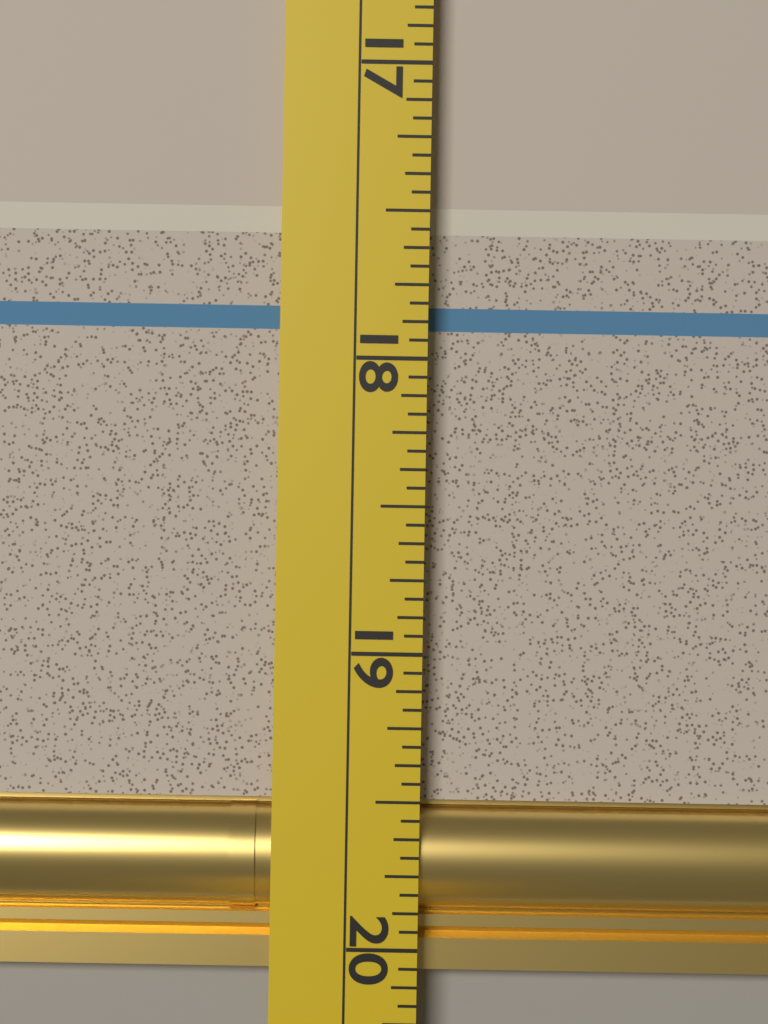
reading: 19.5000 (no unit)
